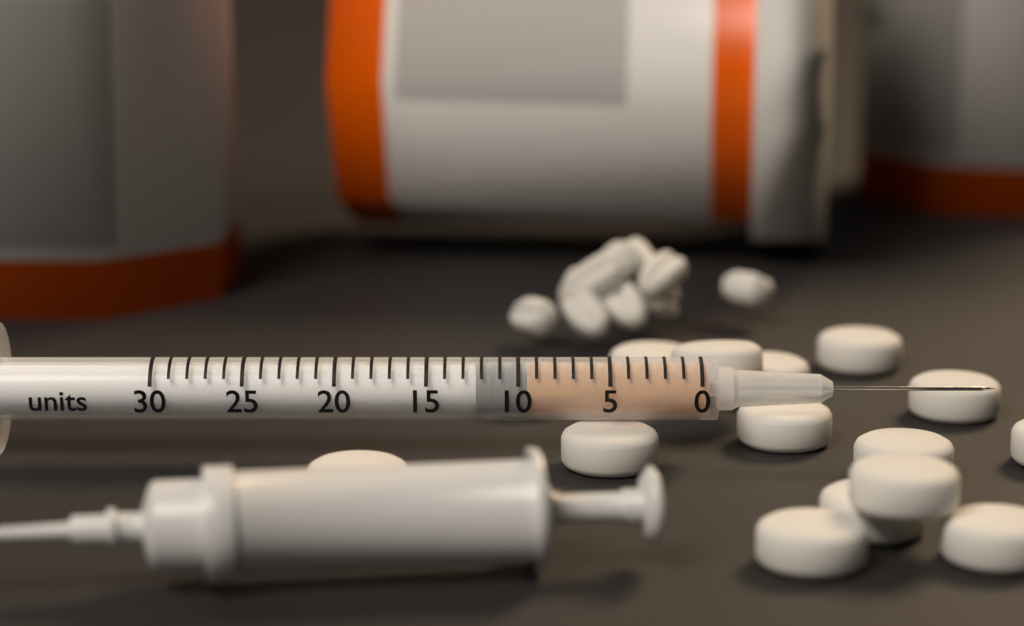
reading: 9.5 units
